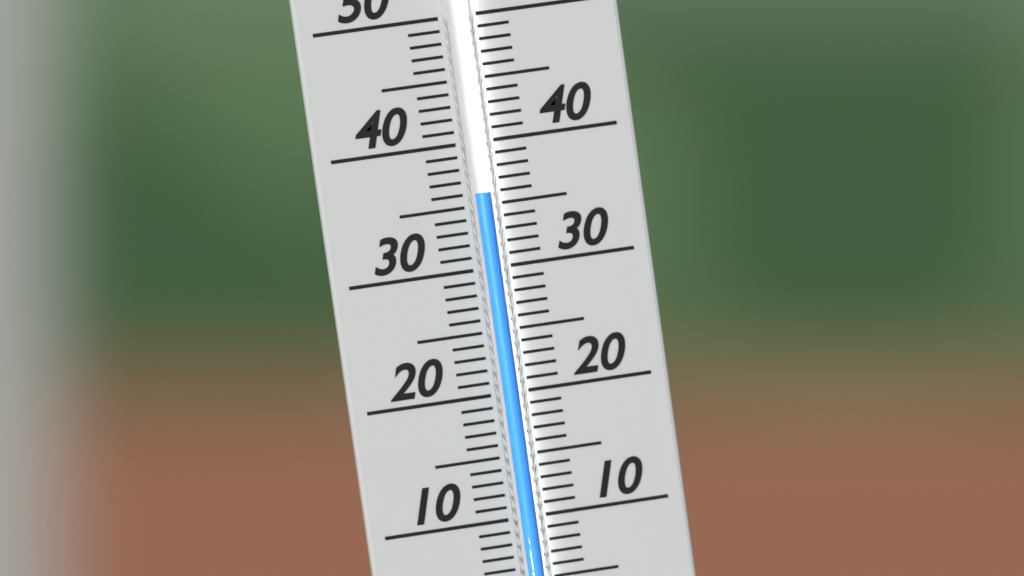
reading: 36 (no unit)
